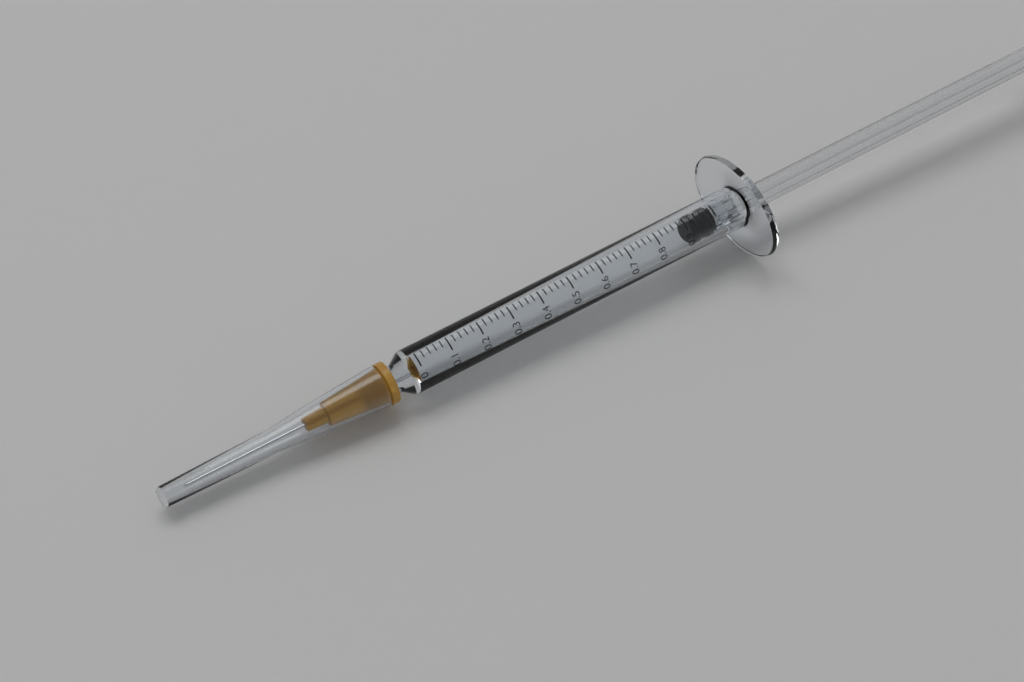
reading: 0.92 ml
